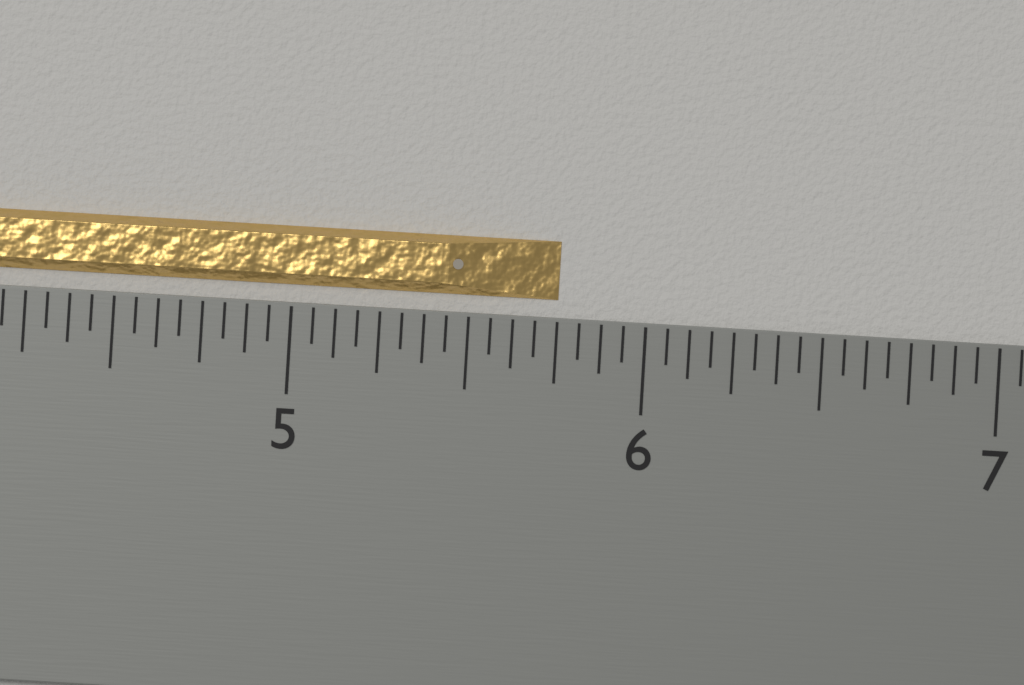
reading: 5.7500 inch
